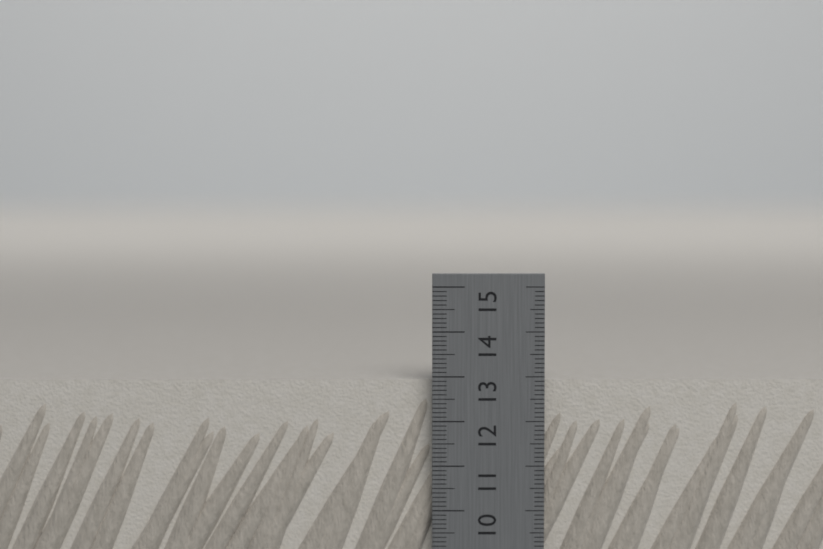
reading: 12.9 cm
